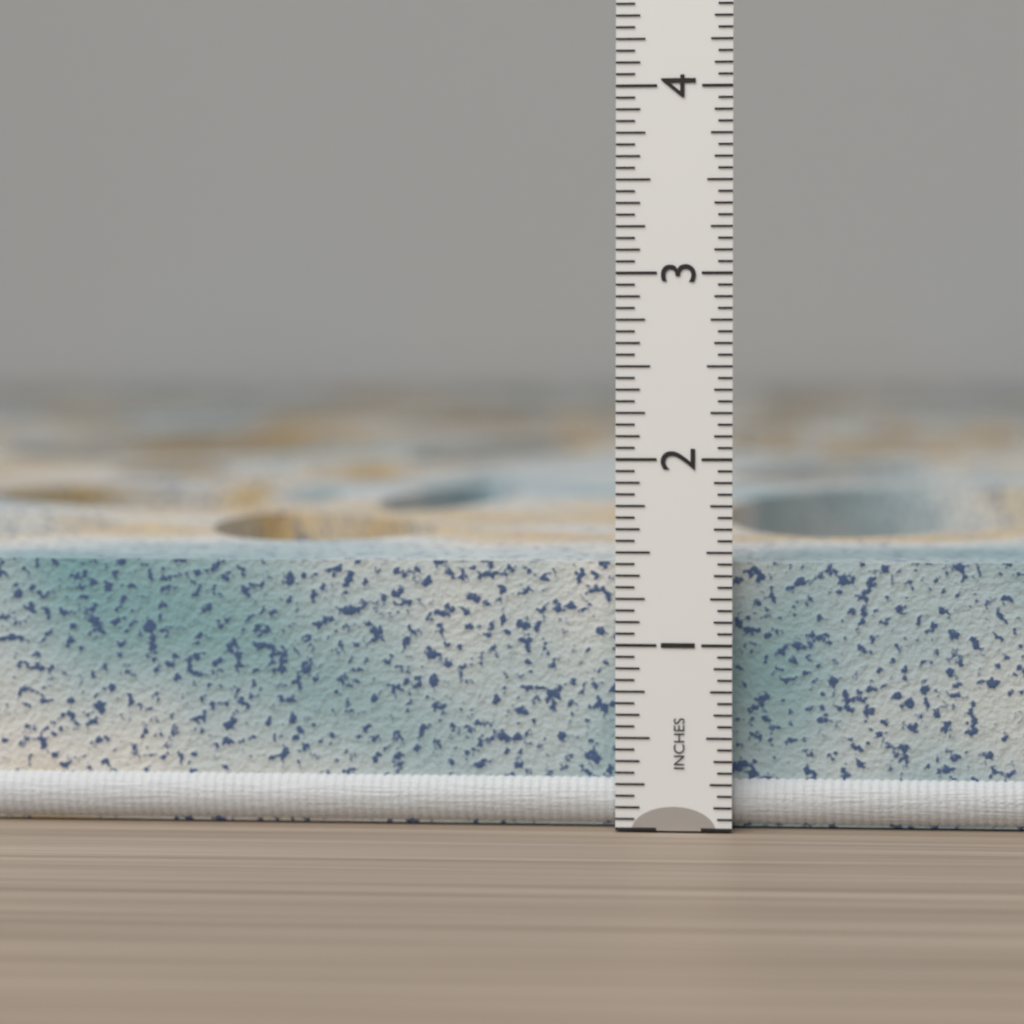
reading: 1.4375 in
